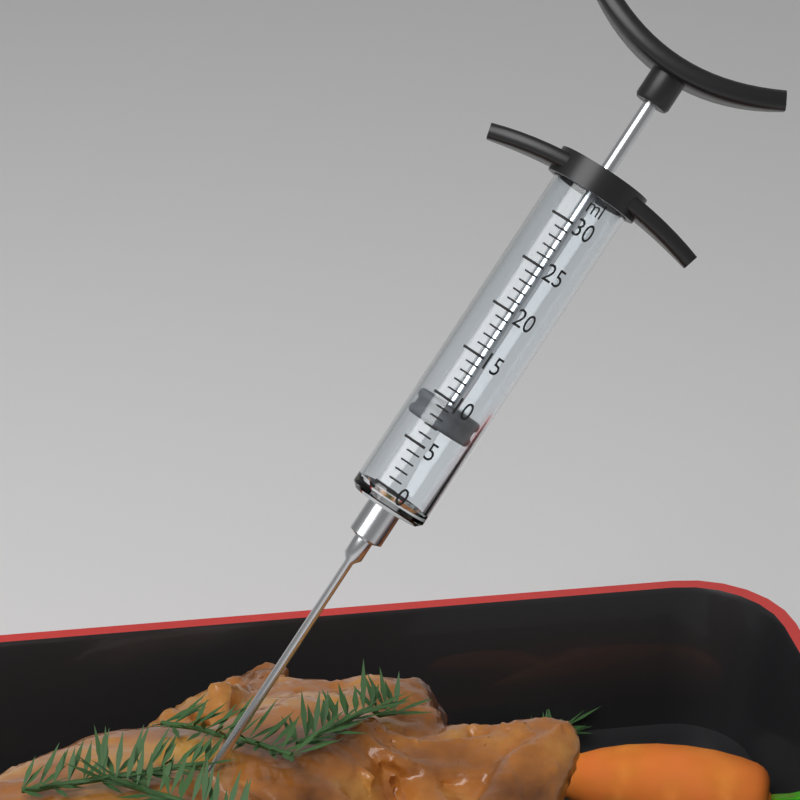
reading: 7 ml
